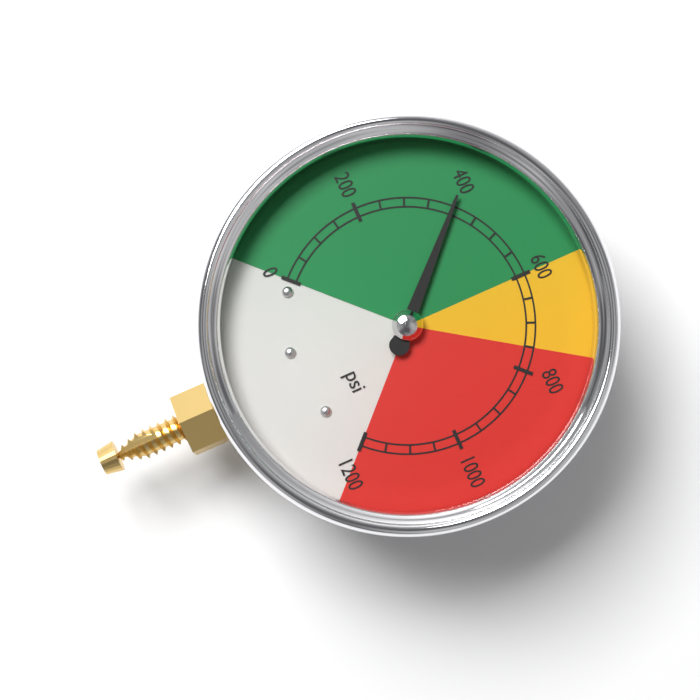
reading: 400 psi
